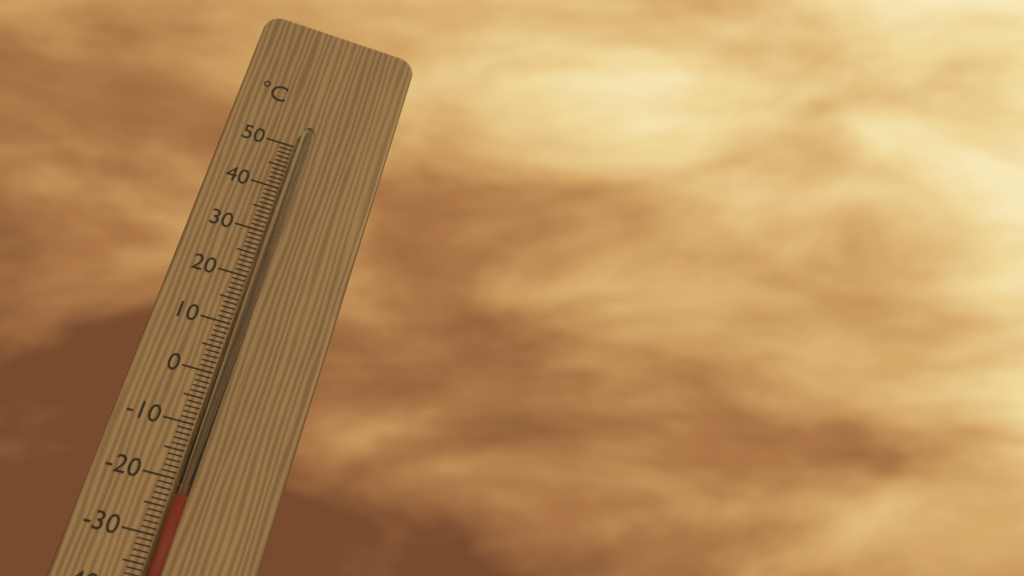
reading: -23 °C
